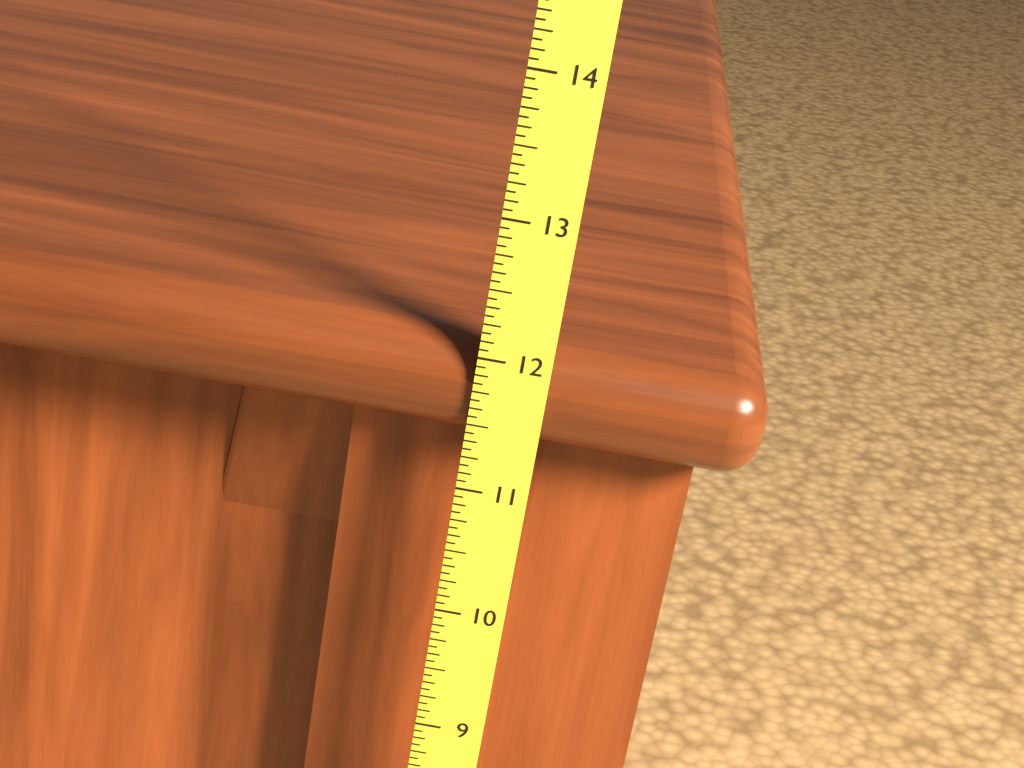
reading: 12.0625 (no unit)
